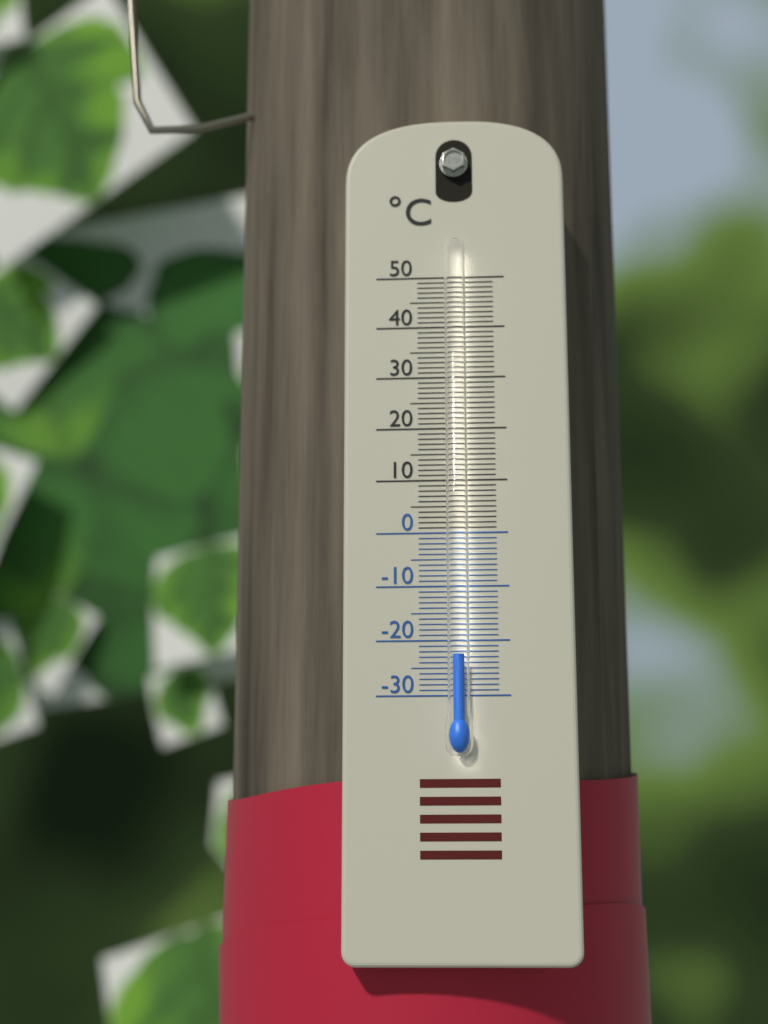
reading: -23 °C
